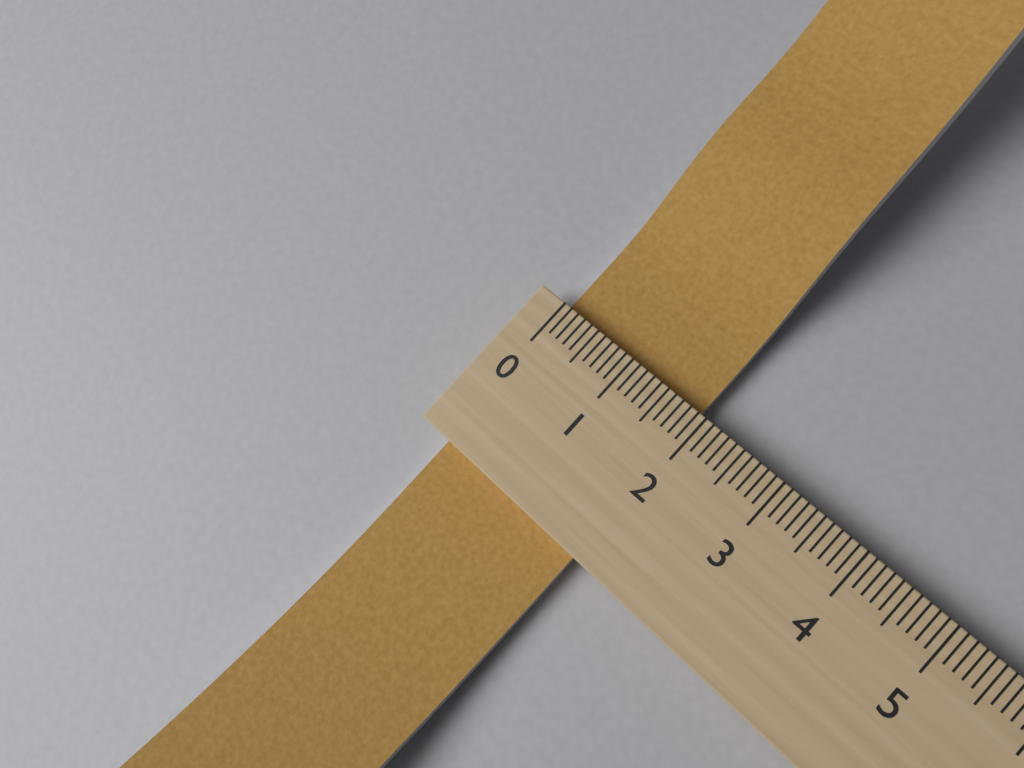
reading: 1.9 (no unit)
